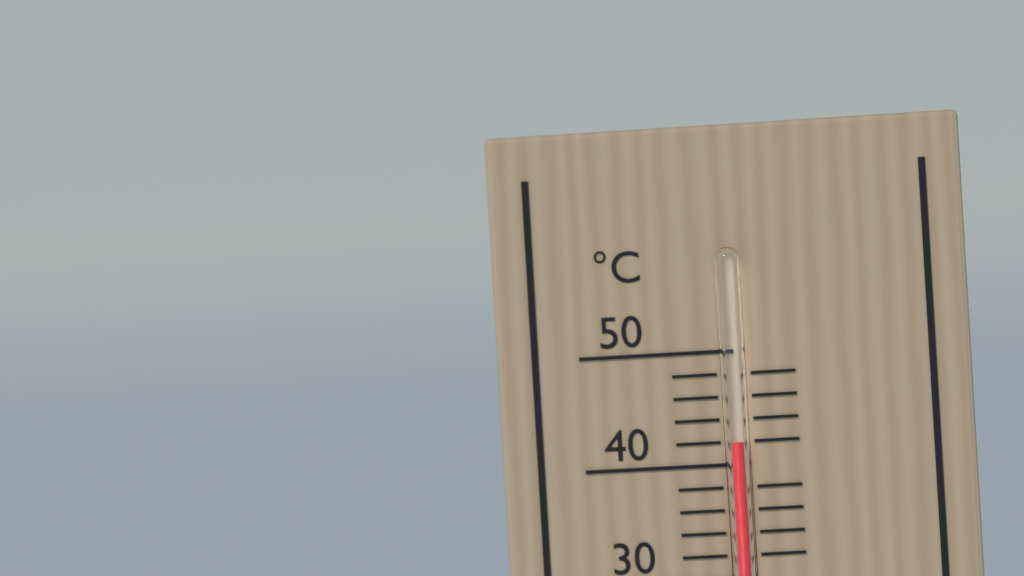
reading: 42 °C
